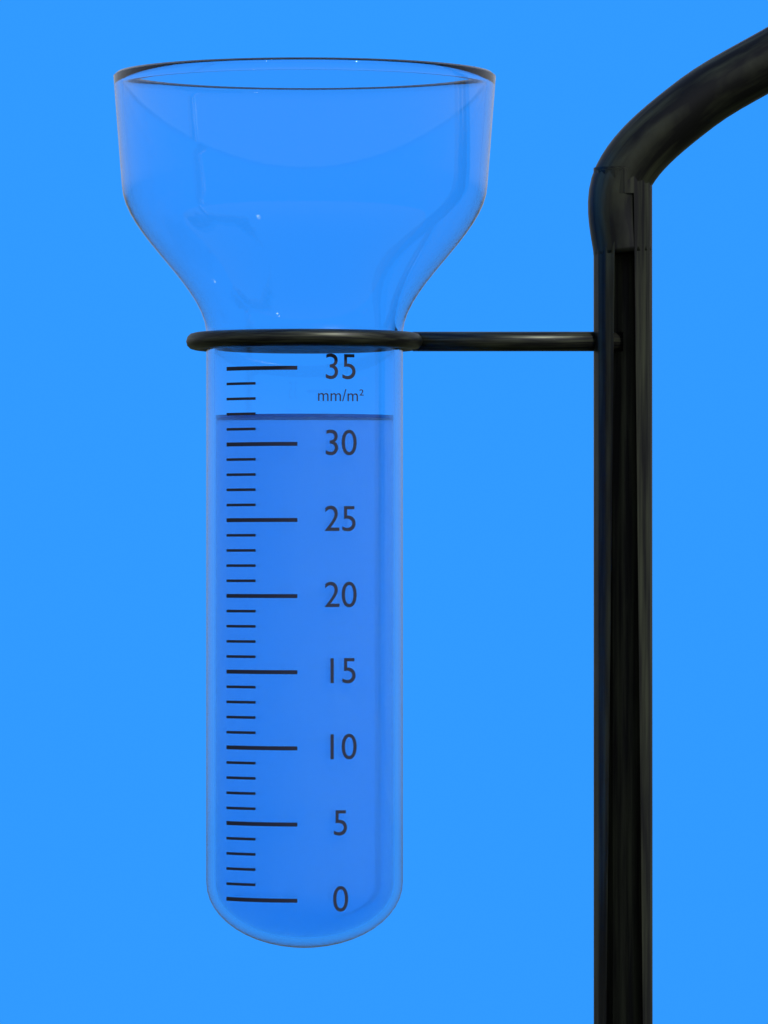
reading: 32 mm/m²
